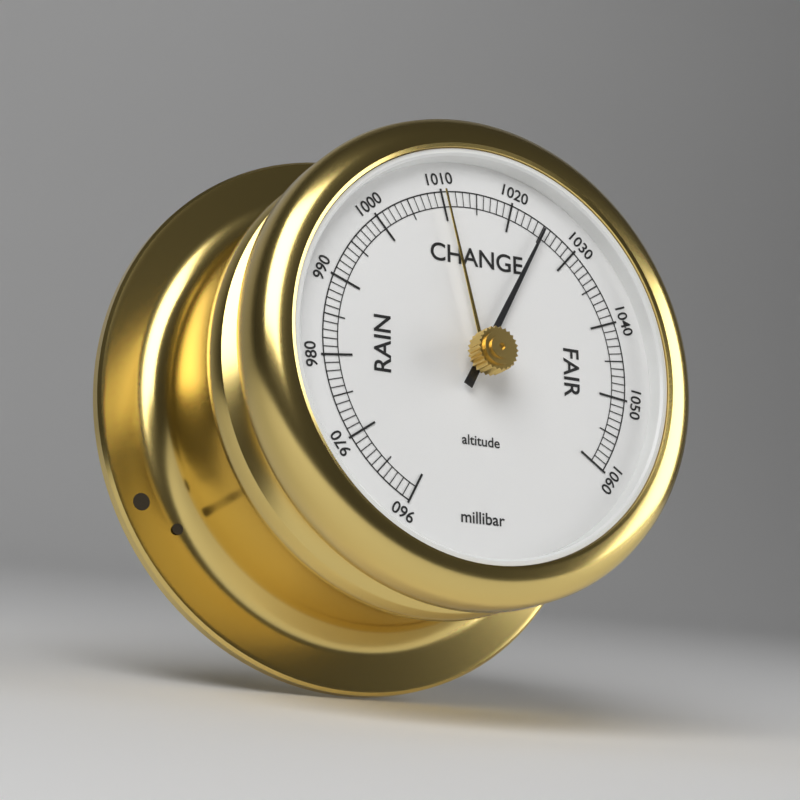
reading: 1025 millibar
